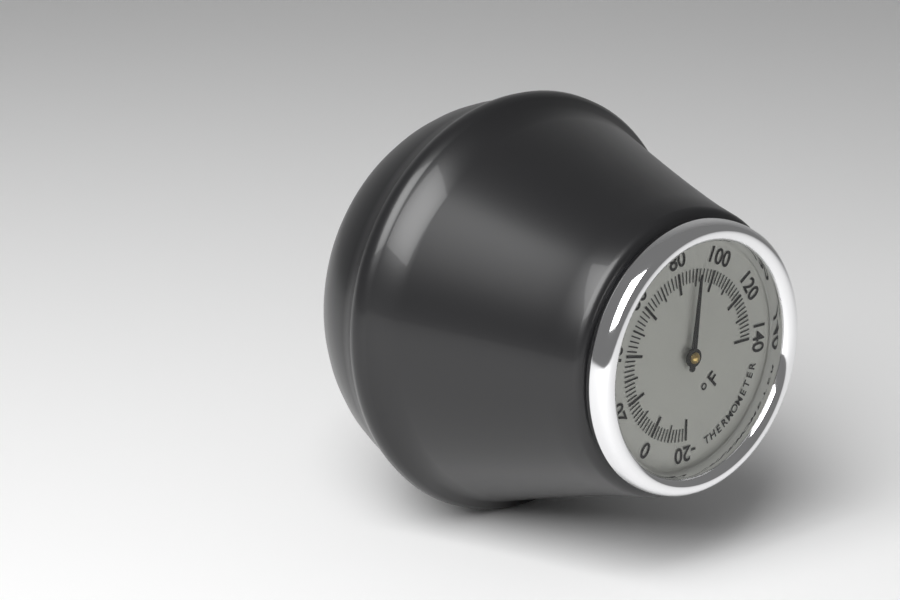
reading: 90 °F
